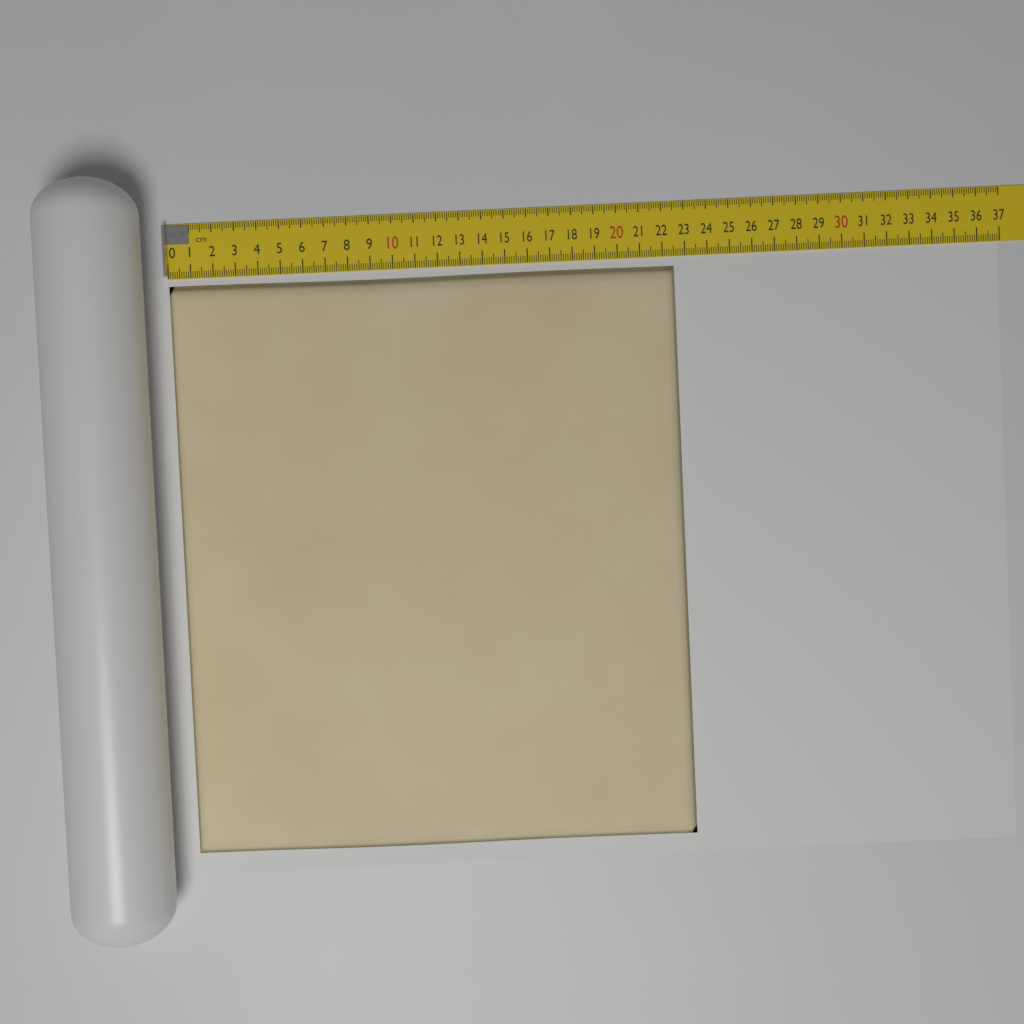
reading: 22.5 cm
